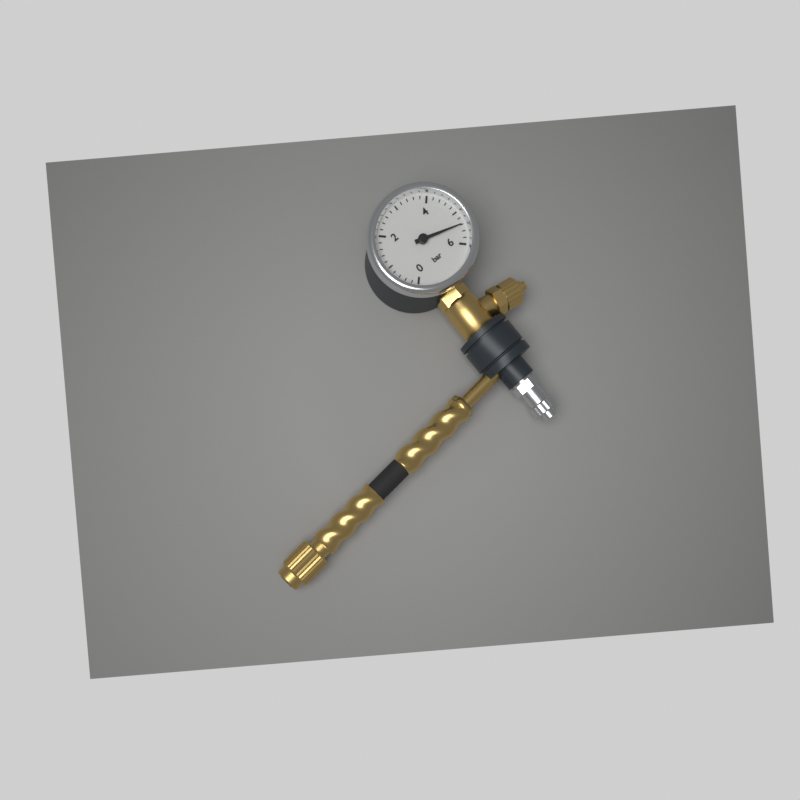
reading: 5.4 bar
